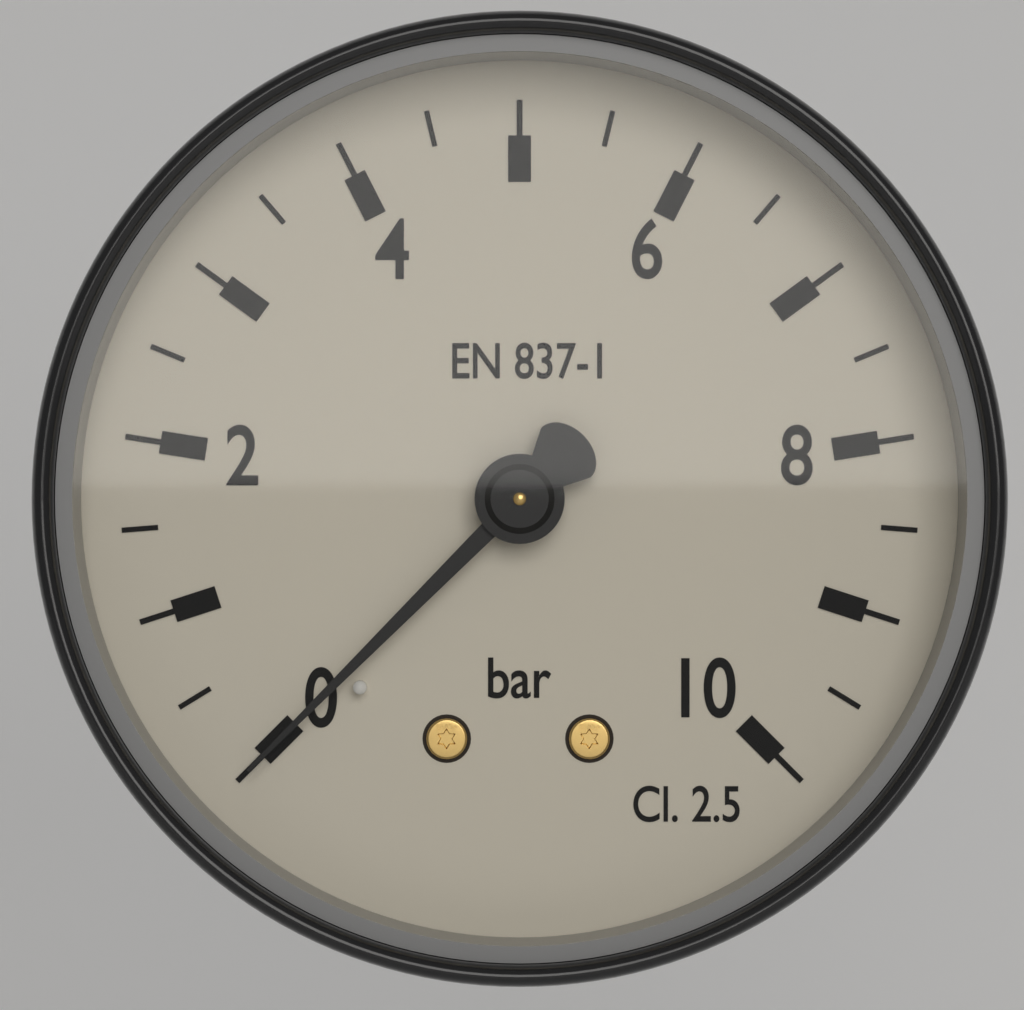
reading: 0.0 bar
